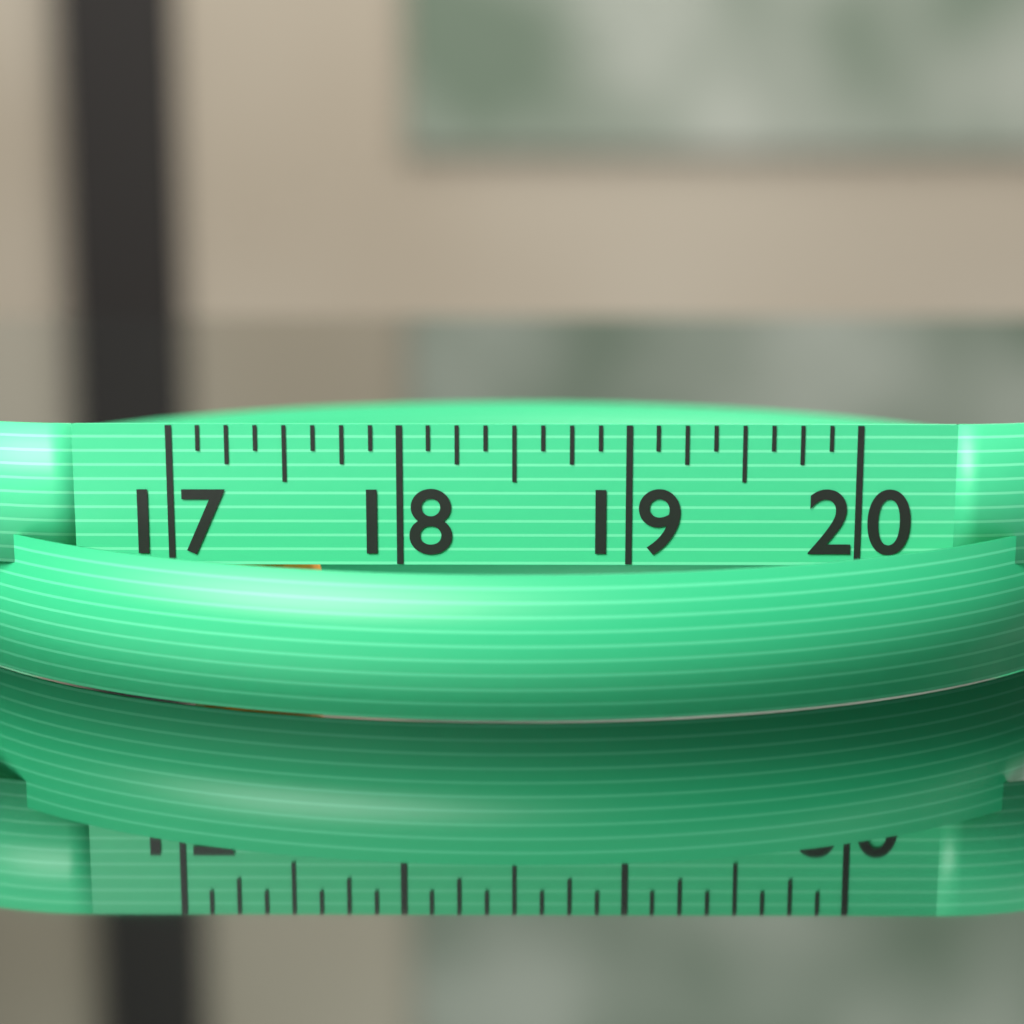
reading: 17.625 (no unit)
